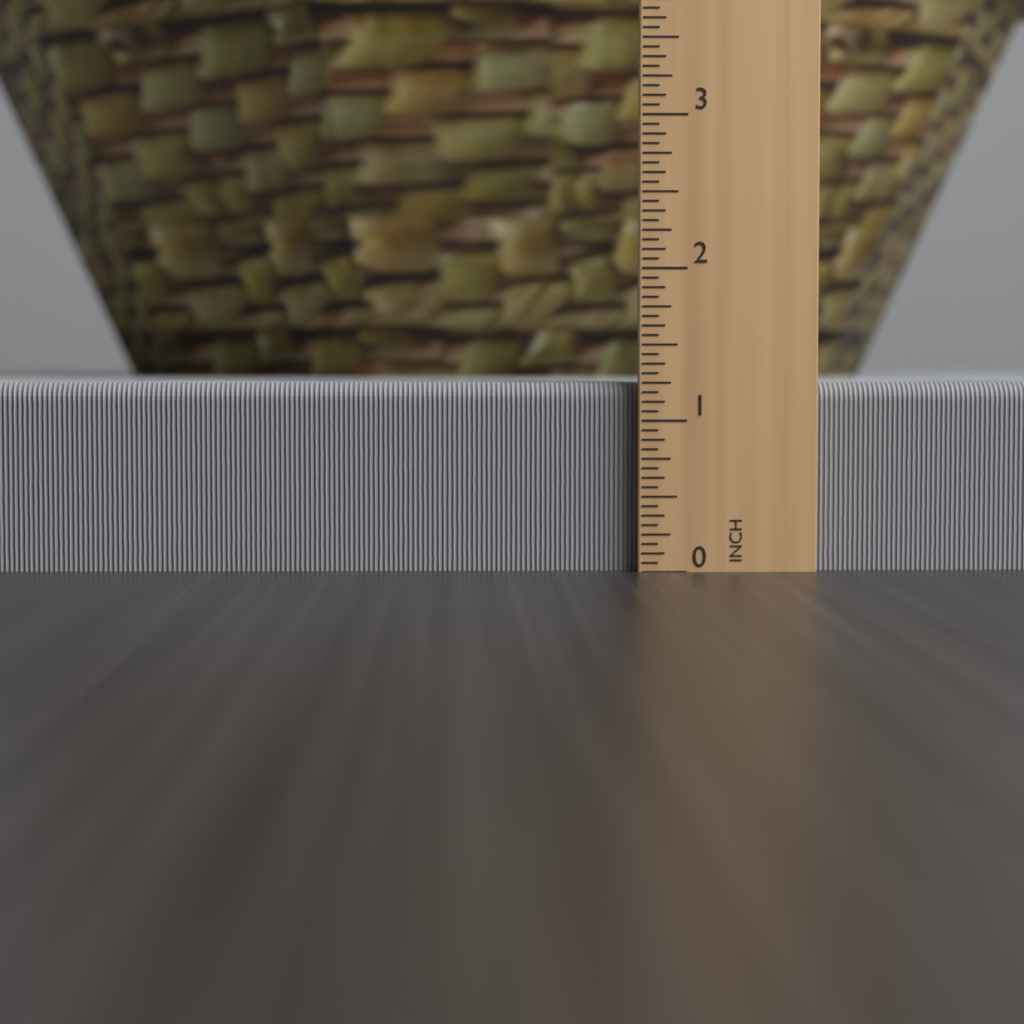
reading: 1.2500 in
